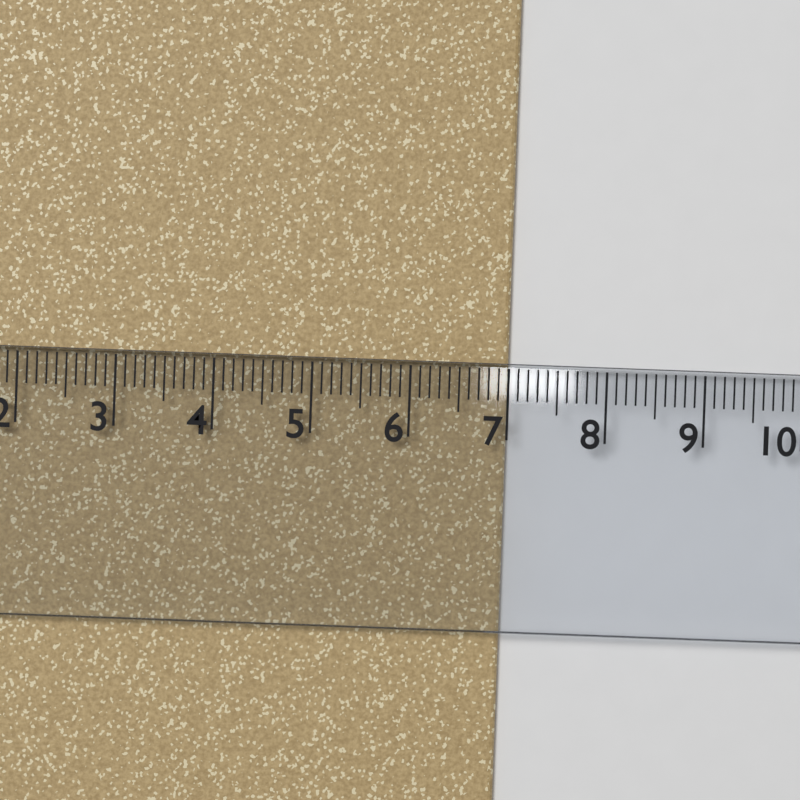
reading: 7.0 cm
